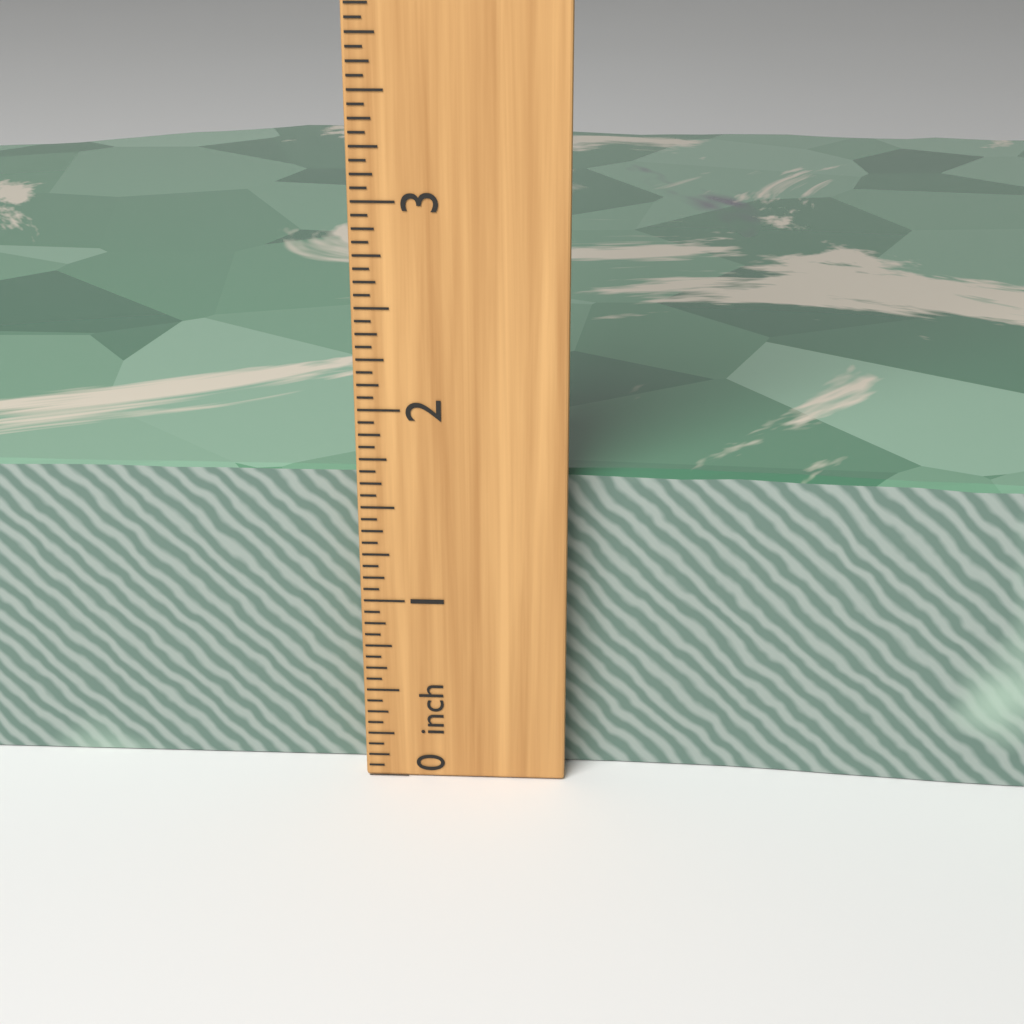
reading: 1.6250 inch
